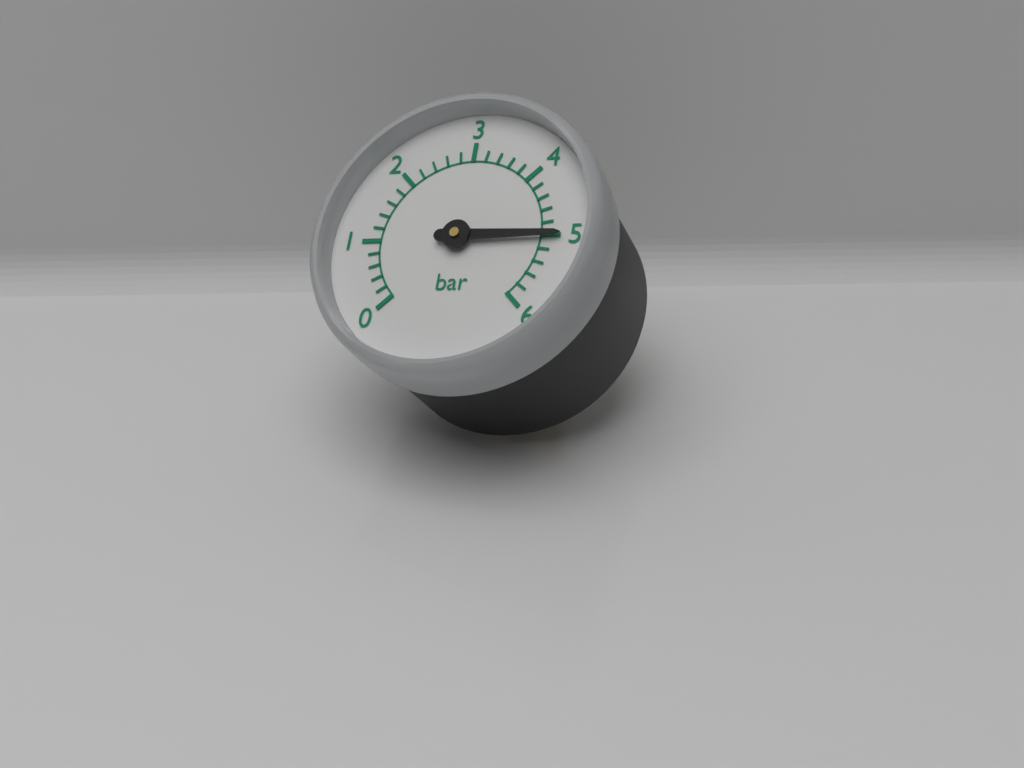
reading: 5.0 bar
